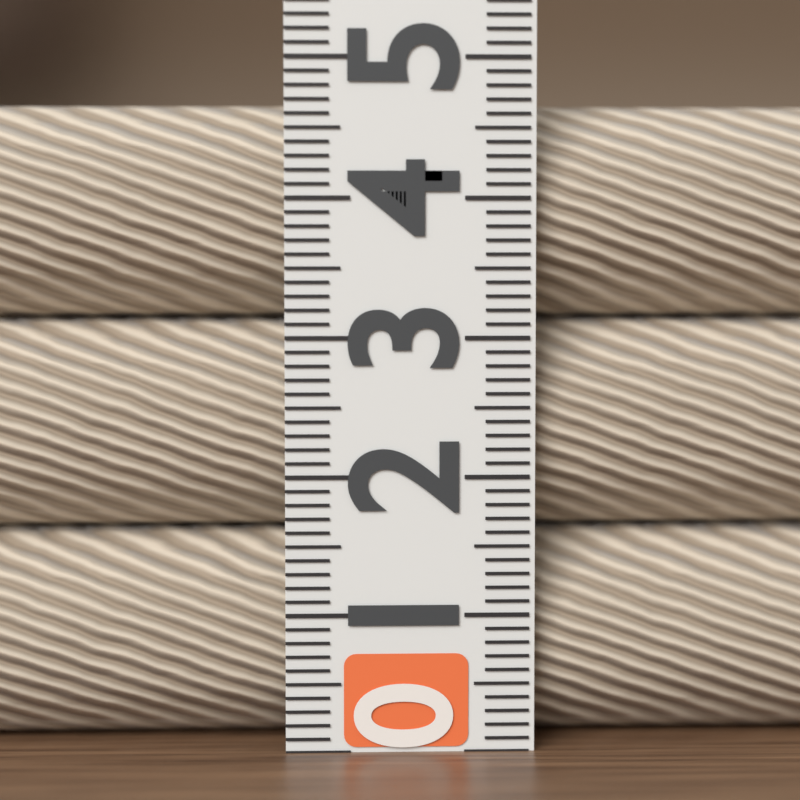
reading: 4.7 (no unit)
